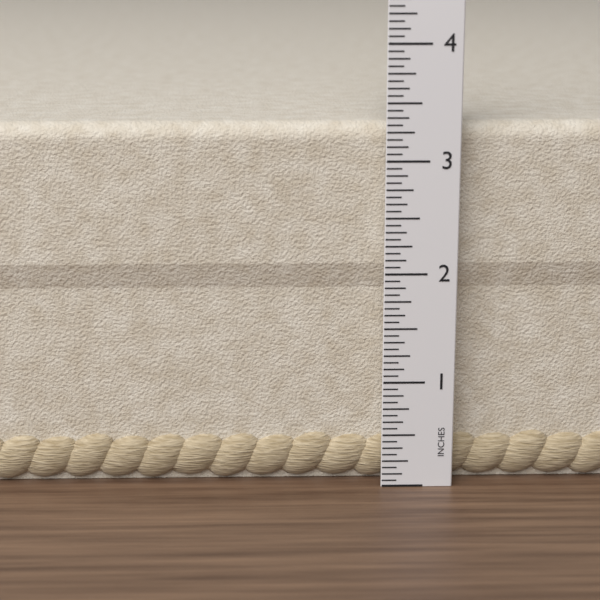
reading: 3.3125 in
